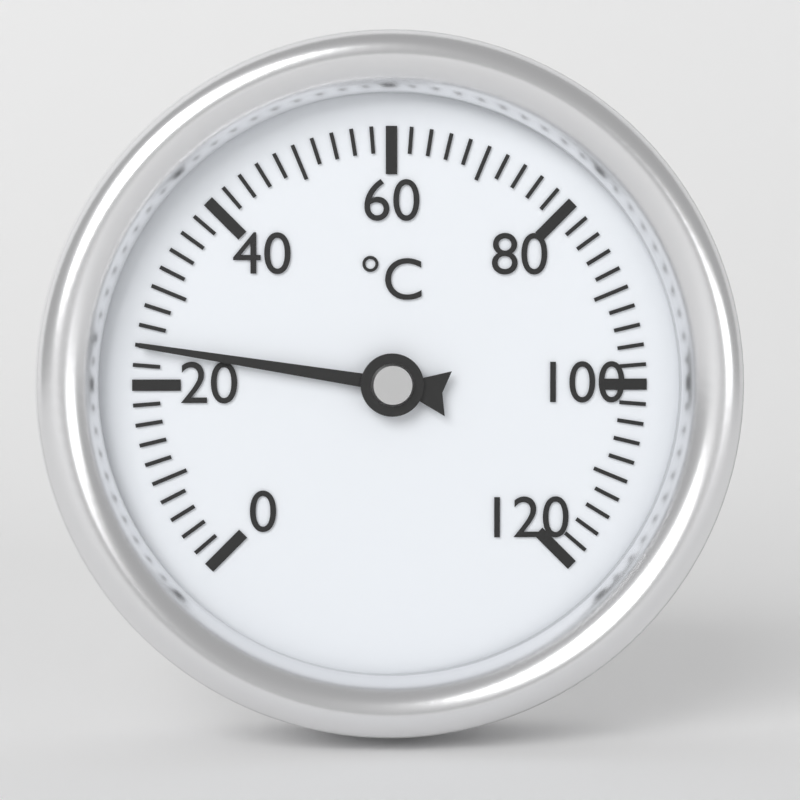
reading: 24 °C
